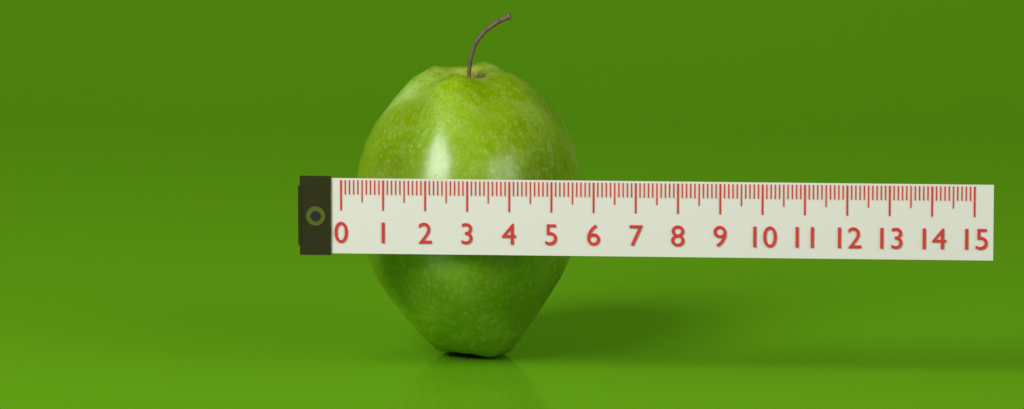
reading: 5.5 (no unit)
